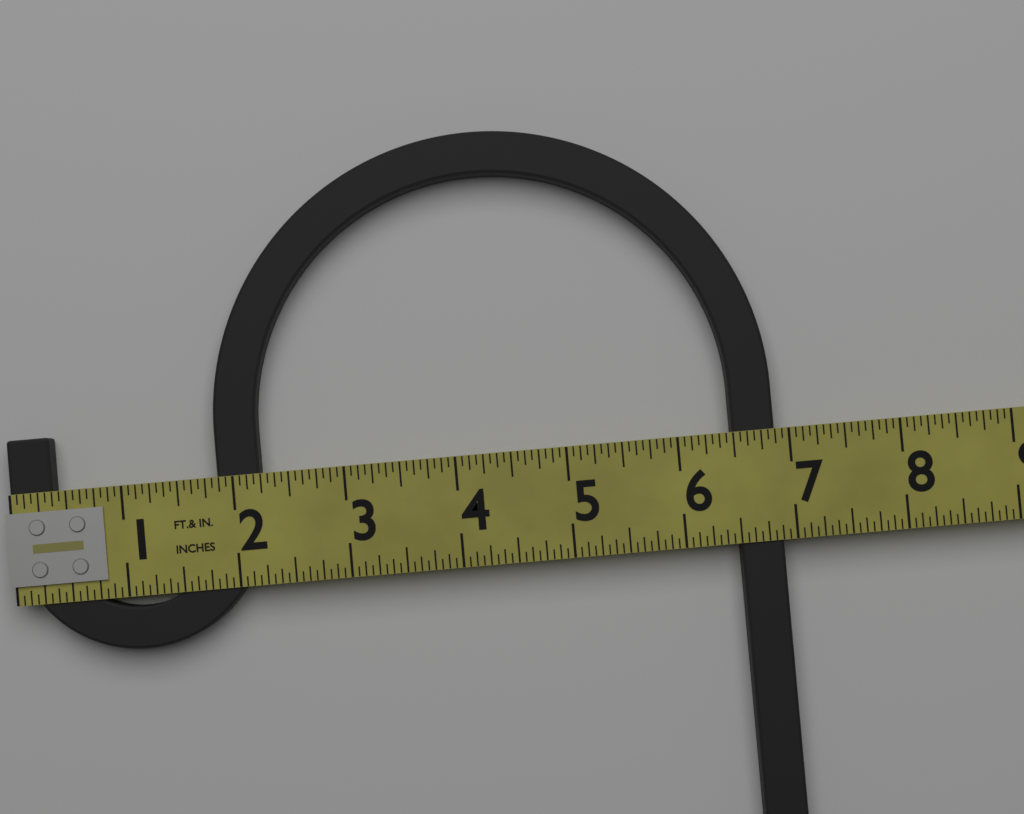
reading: 6.8750 in
